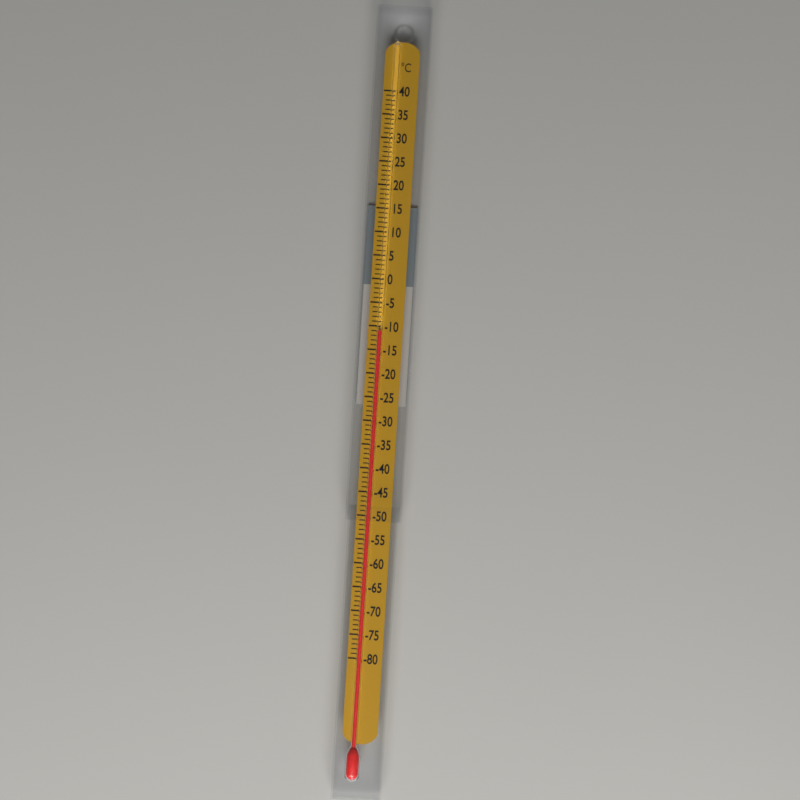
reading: -11 °C
